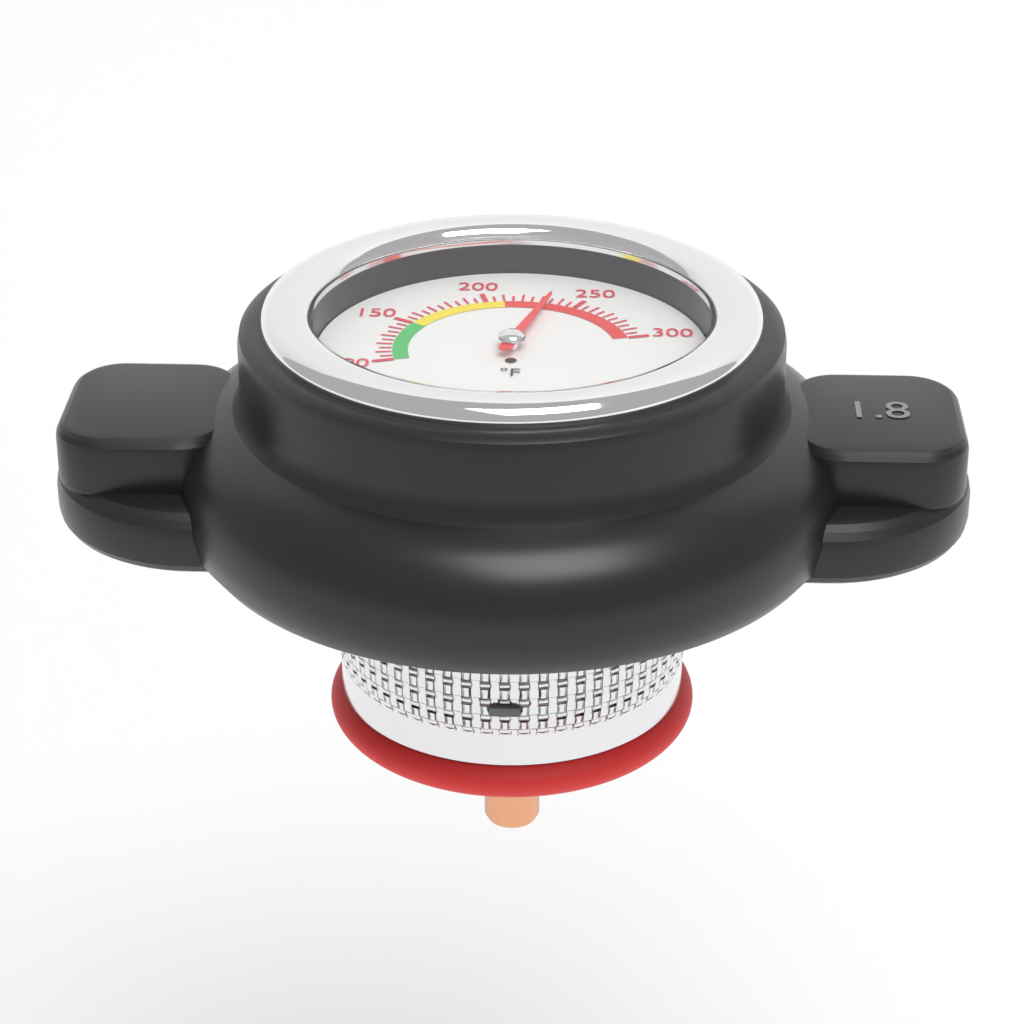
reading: 235 °F
